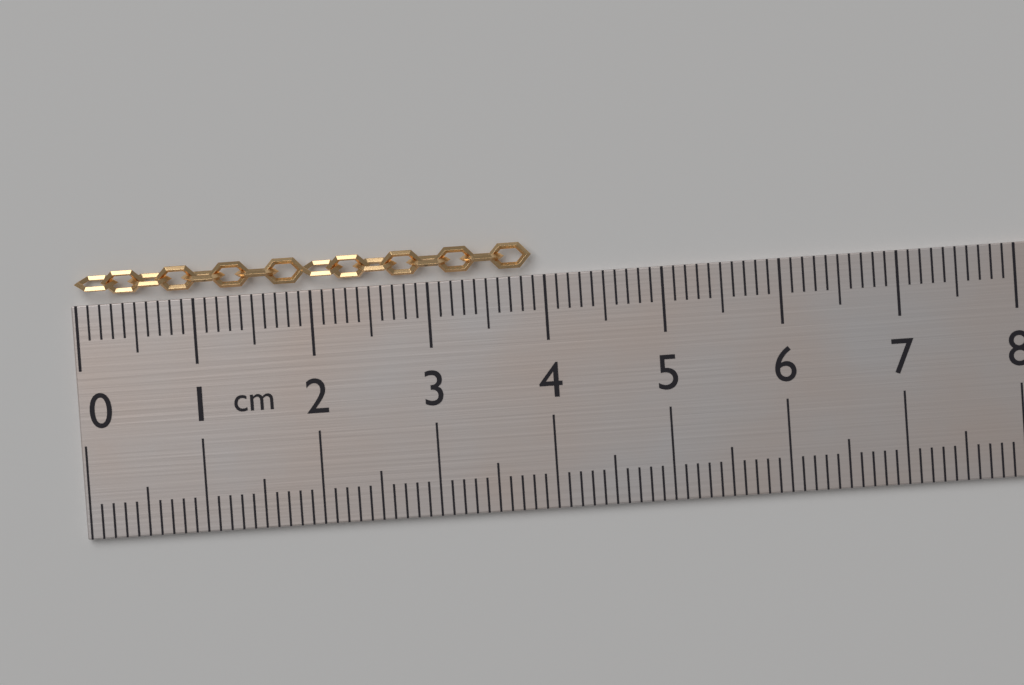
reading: 3.9 cm
